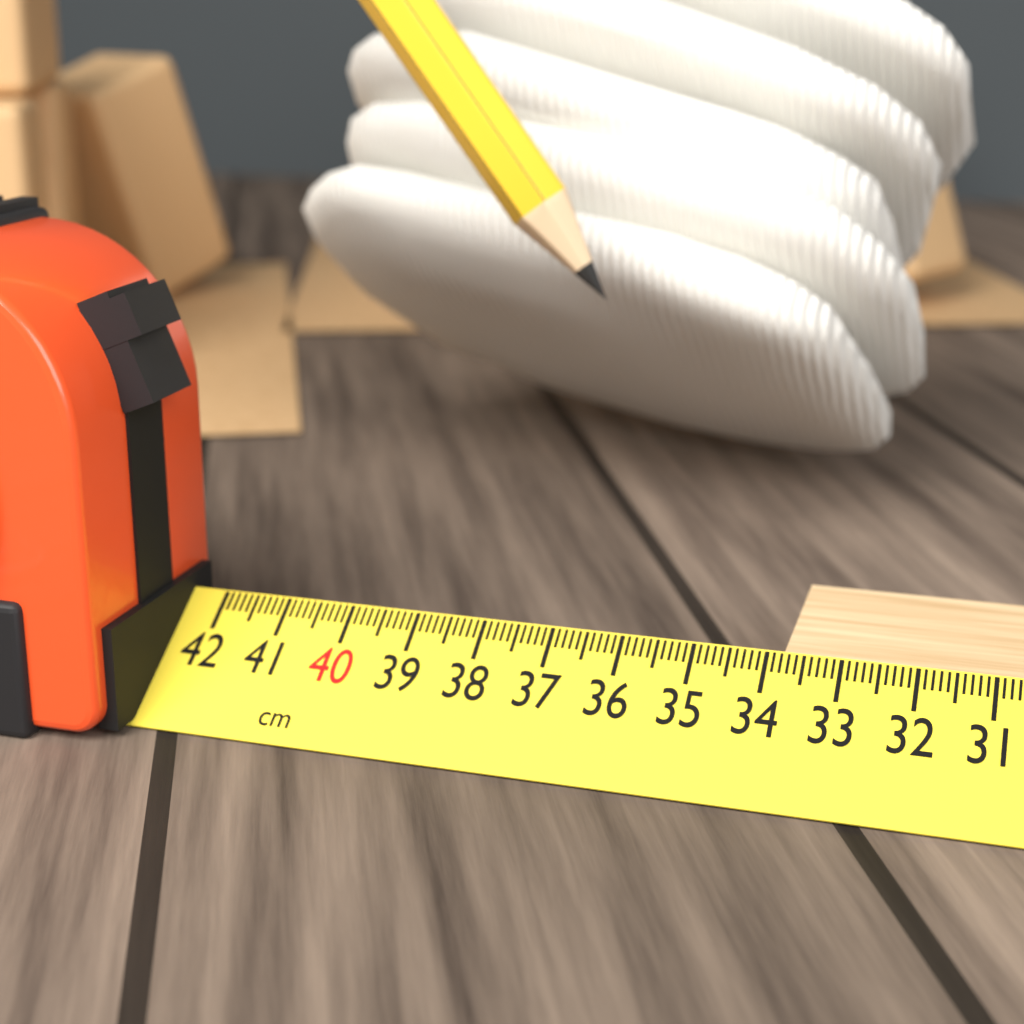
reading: 33.8 cm
